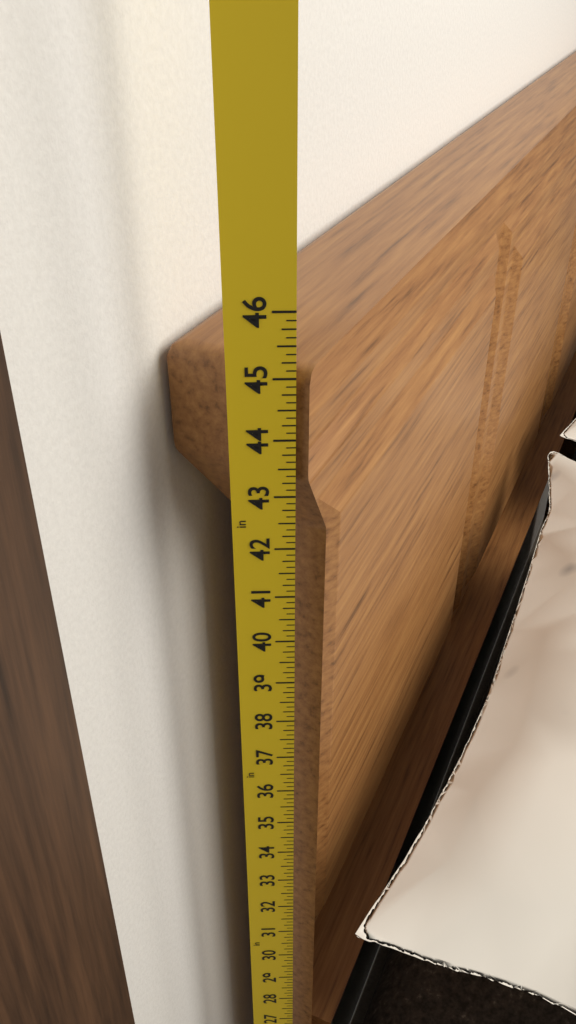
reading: 45.125 in
